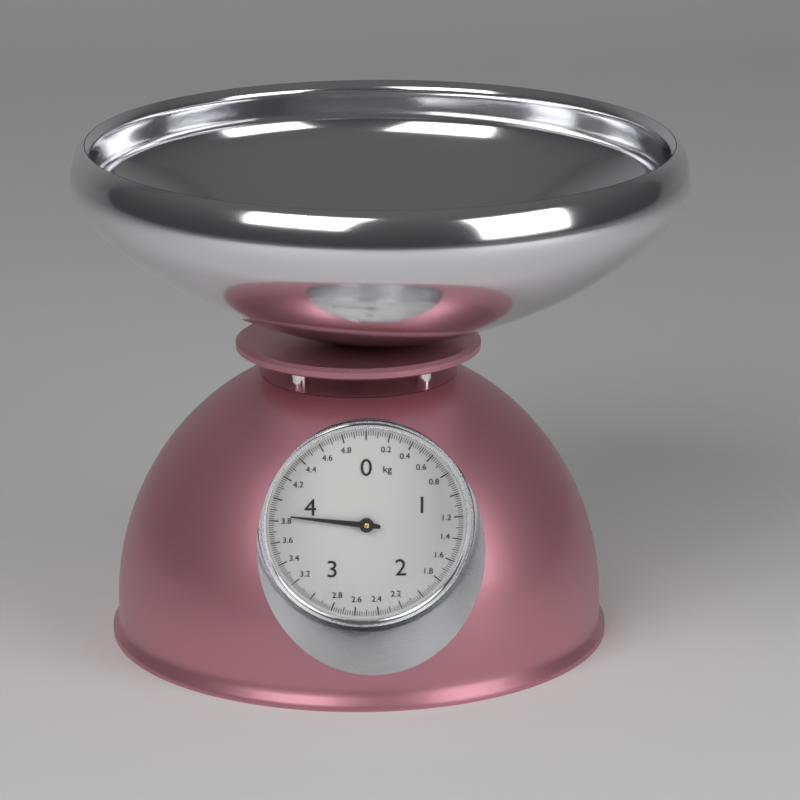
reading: 3.86 kg
